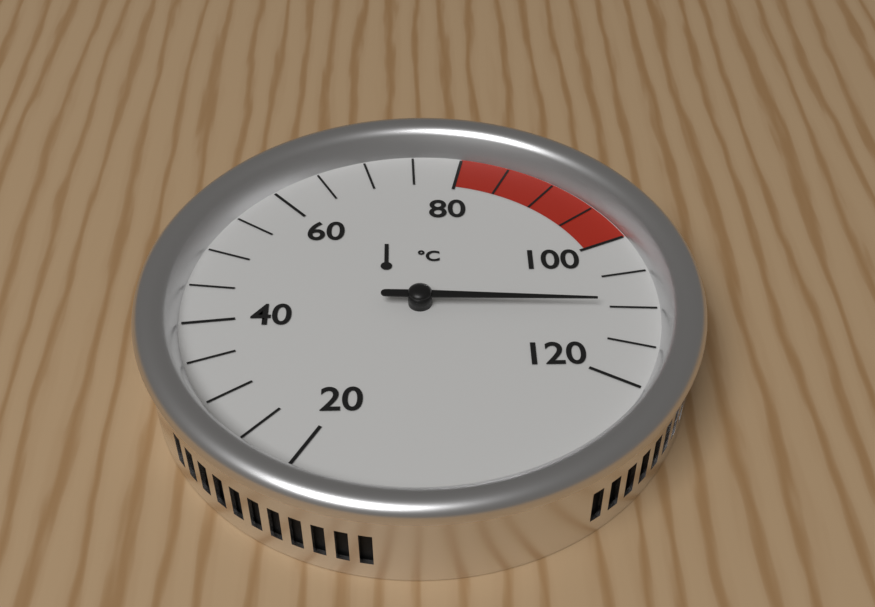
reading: 110 °C
